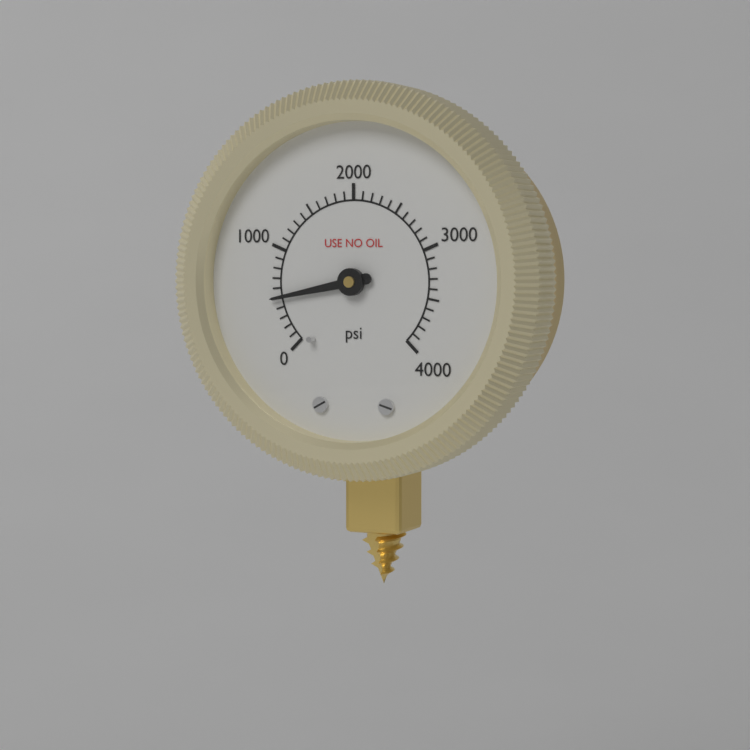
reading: 500 psi
